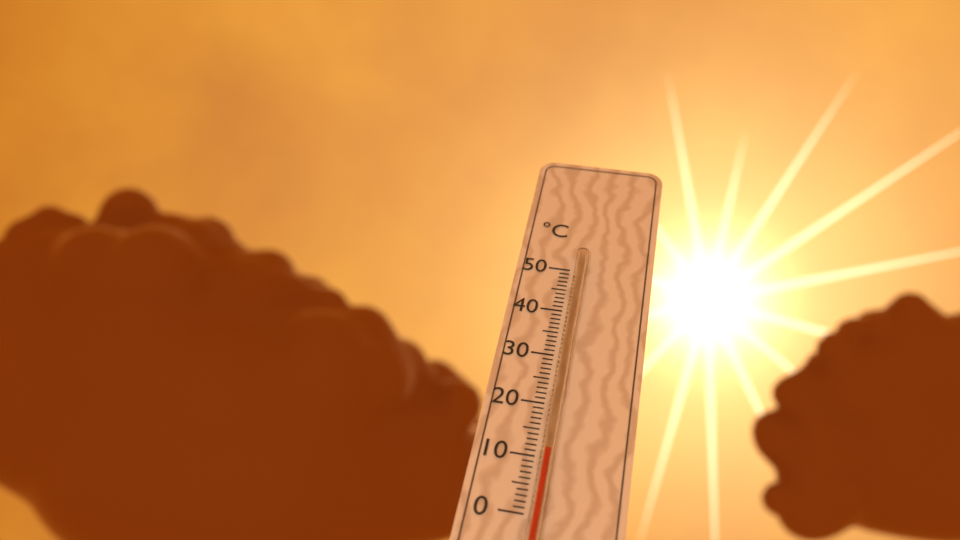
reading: 11 °C
